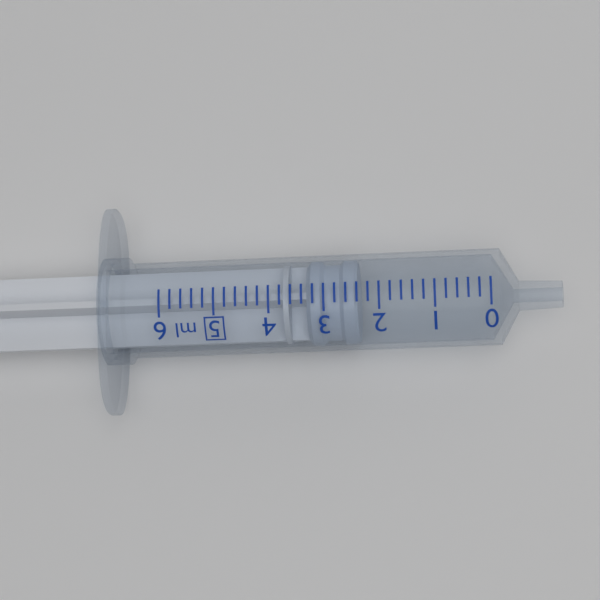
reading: 2.4 ml
